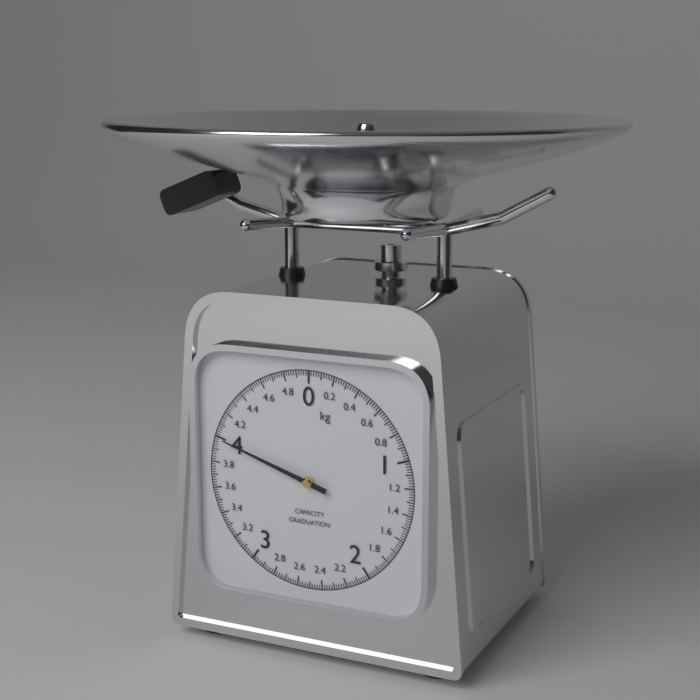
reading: 4.00 kg
